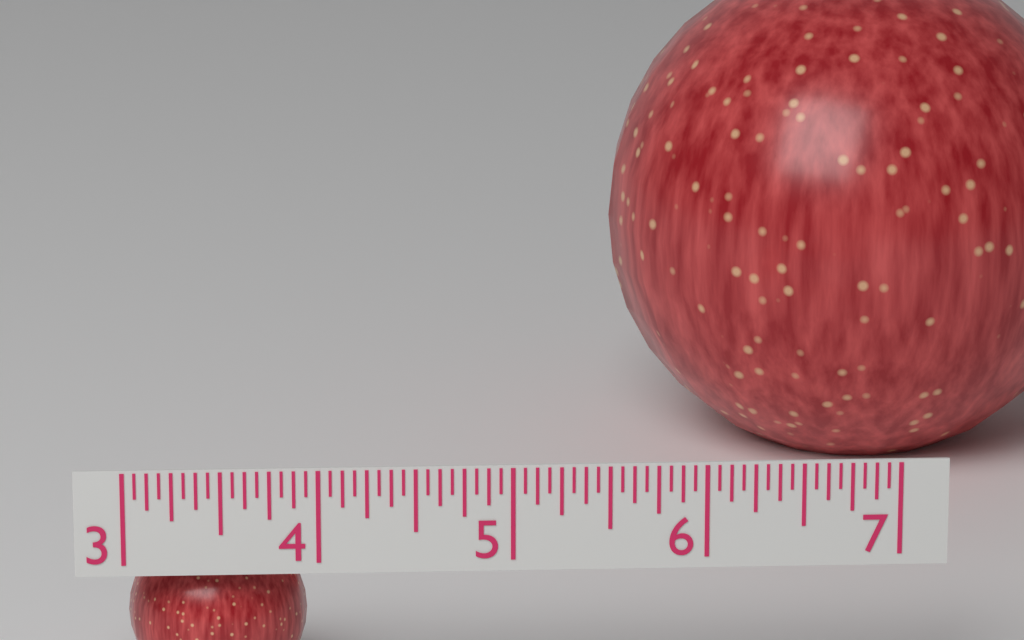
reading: 3.9375 (no unit)
